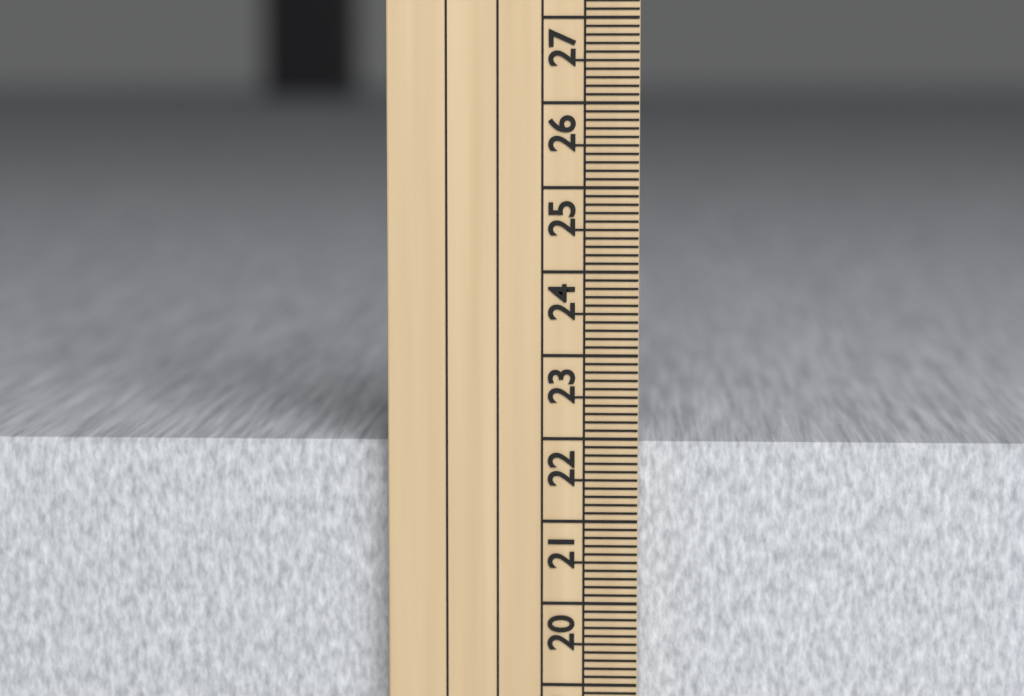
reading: 21.9 cm
